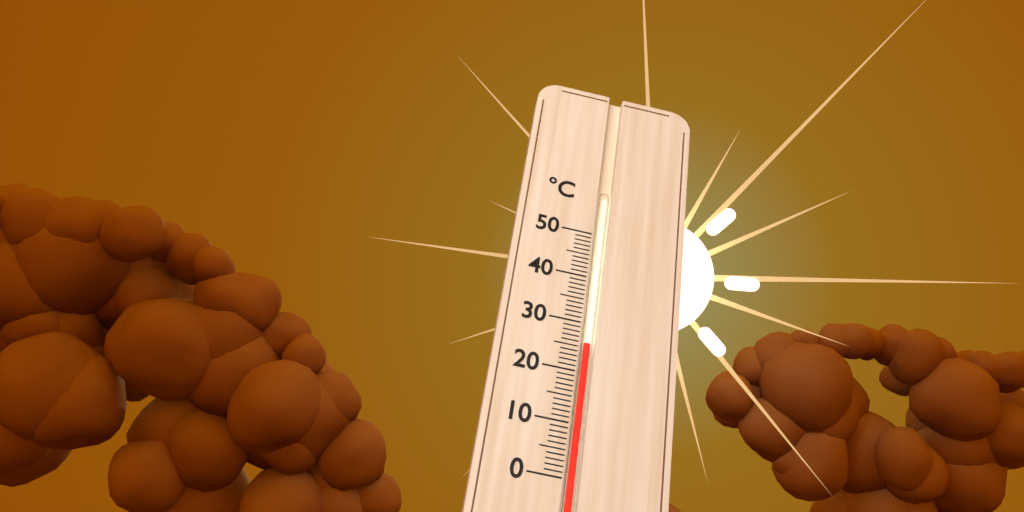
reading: 26 °C
